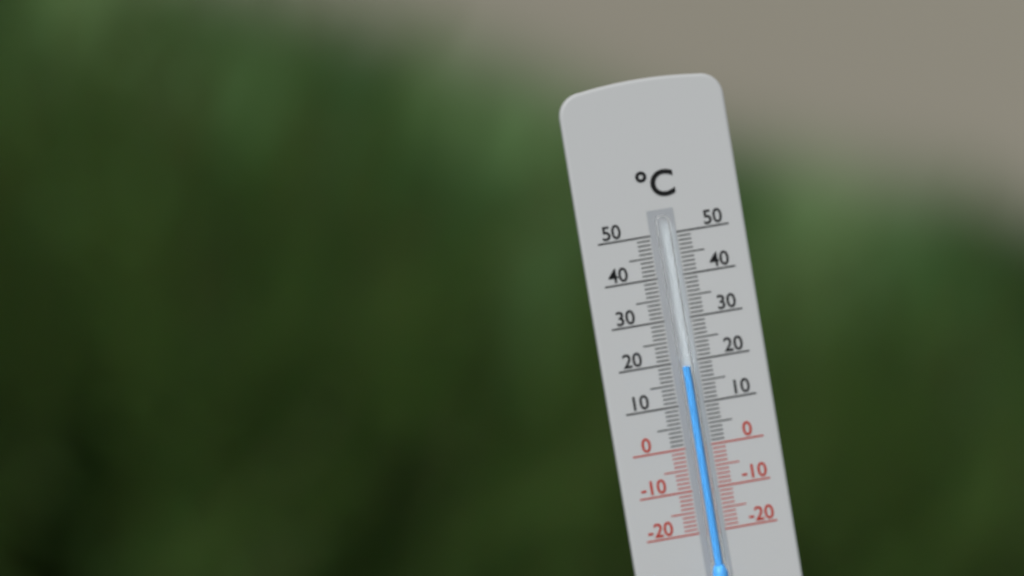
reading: 19 °C
